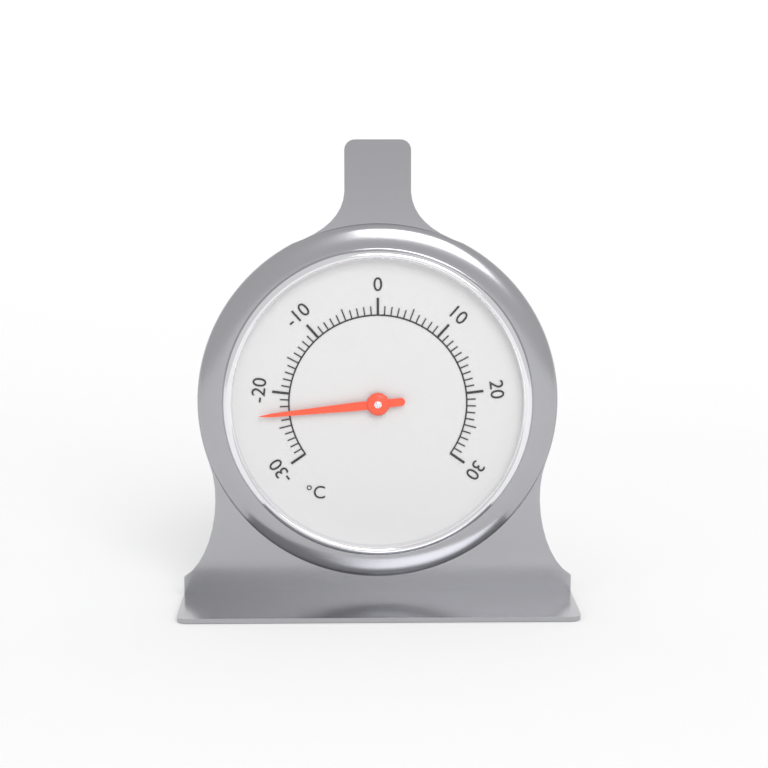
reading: -23 °C
